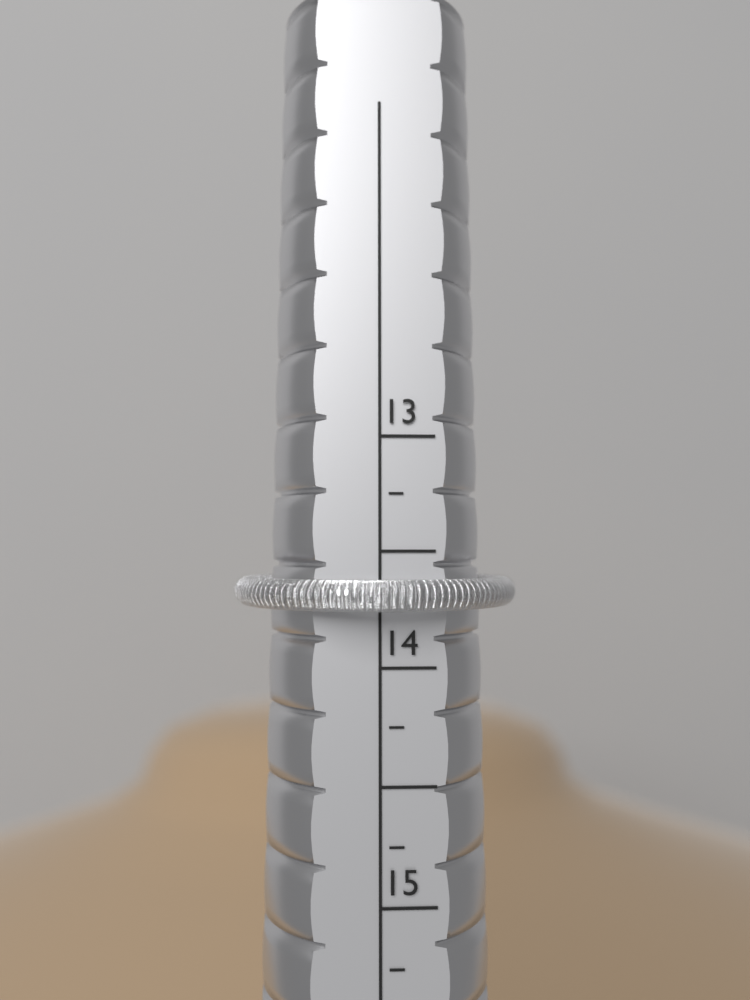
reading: 13.75 (no unit)
